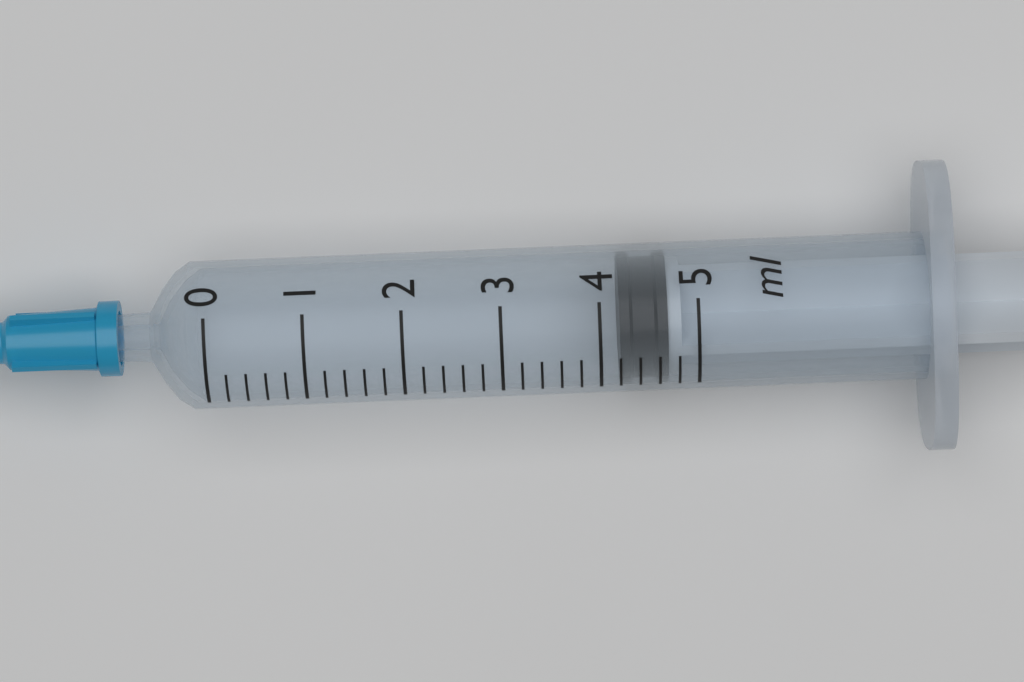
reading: 4.2 ml
